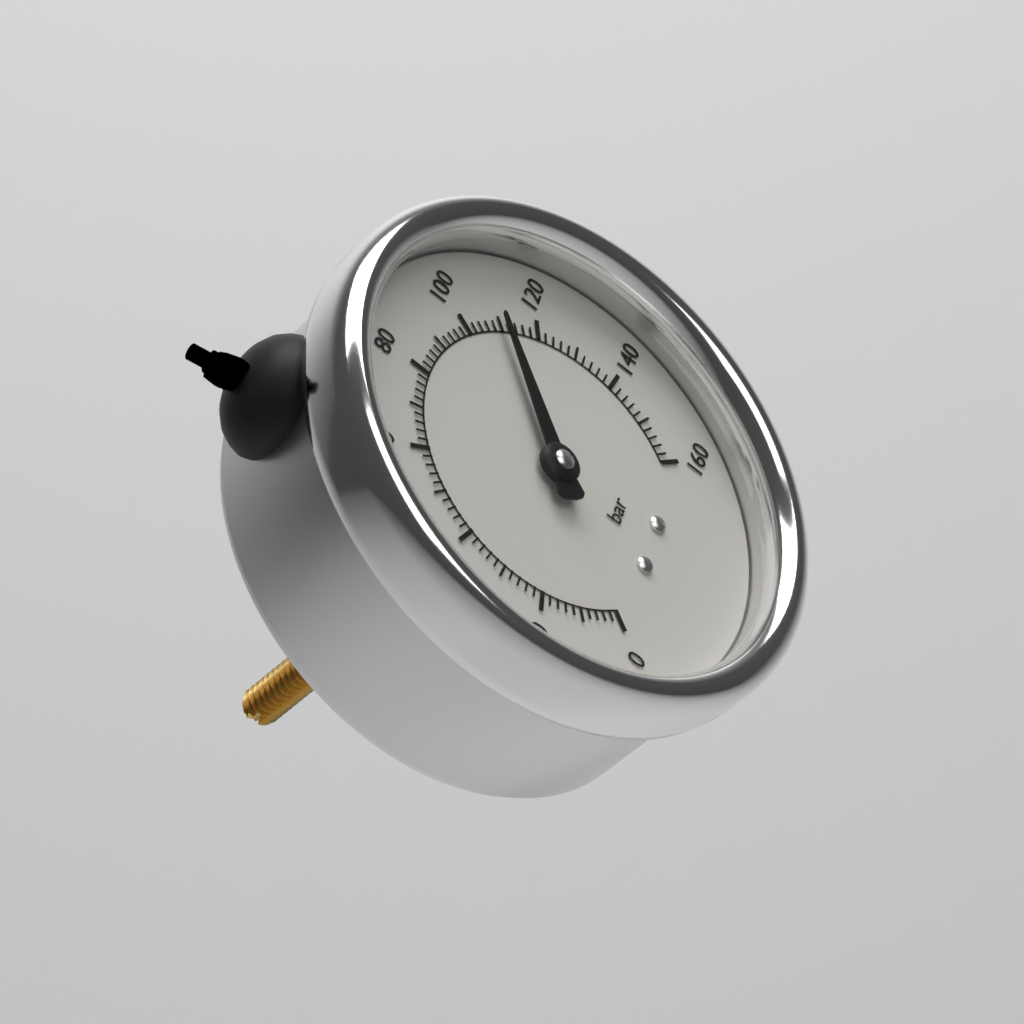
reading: 110 bar
